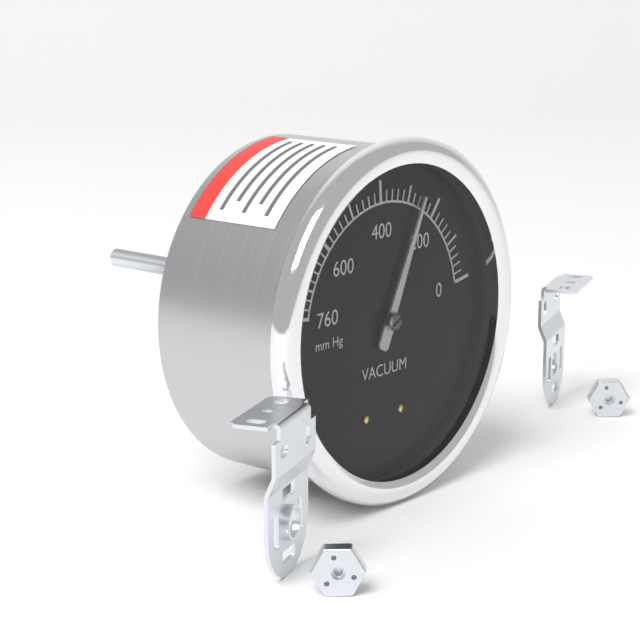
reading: 260 mm Hg
